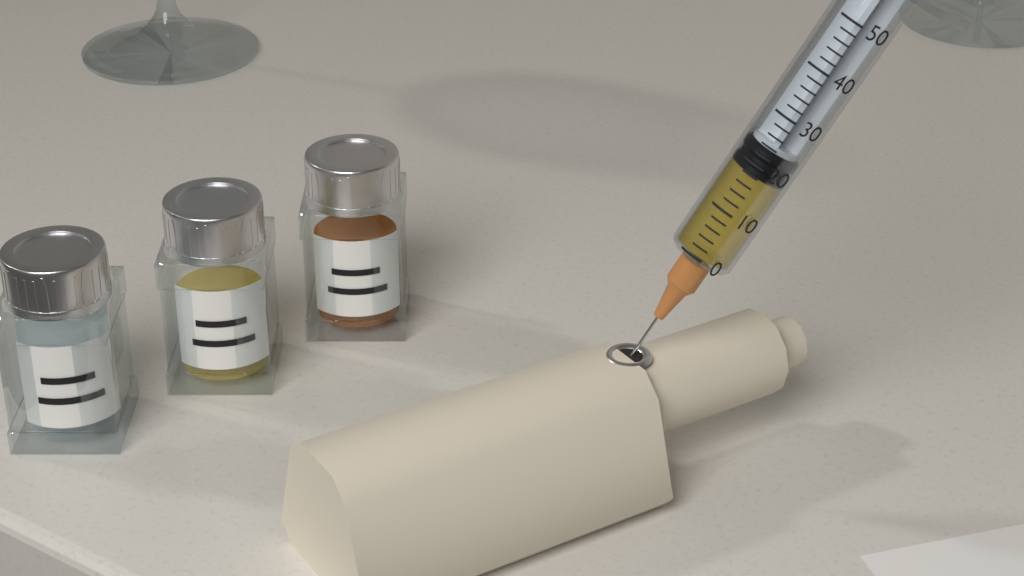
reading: 18 (no unit)
